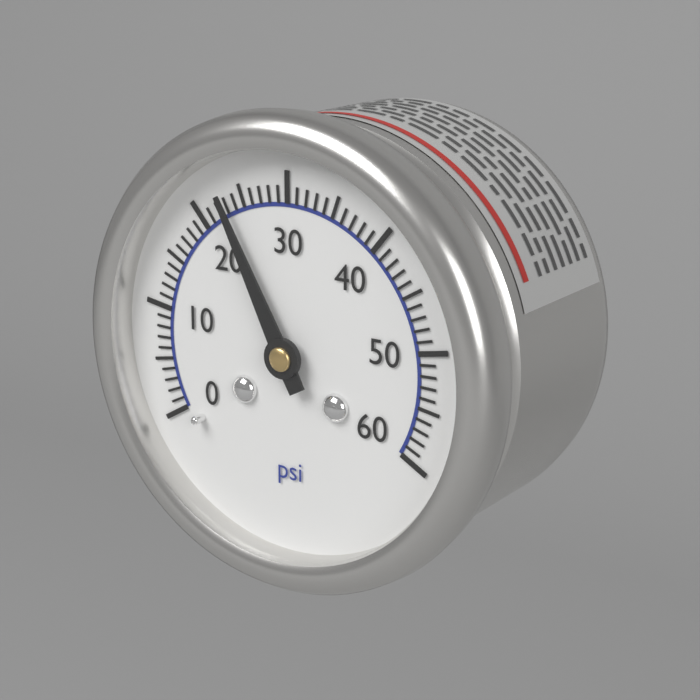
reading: 23 psi
